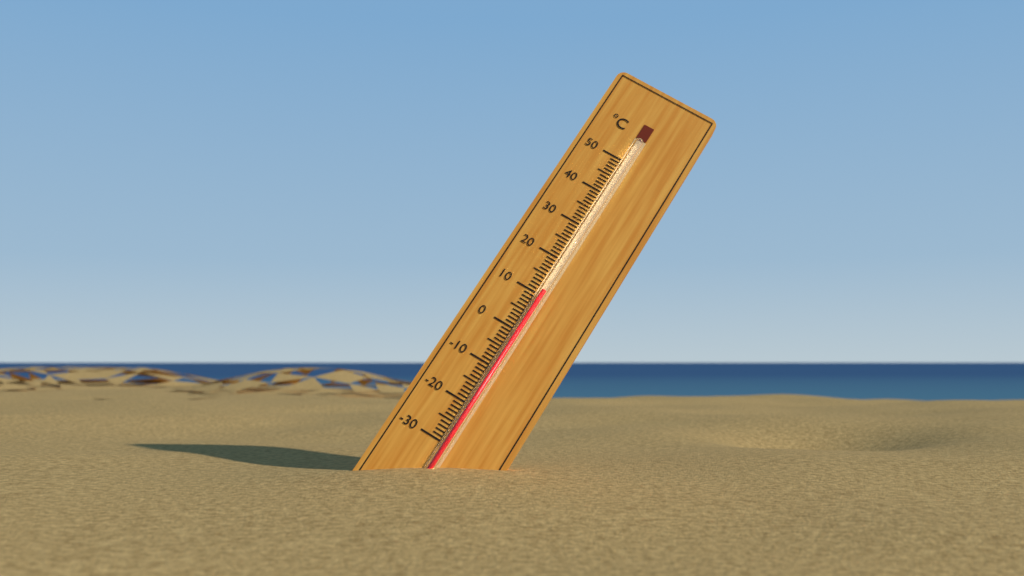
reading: 11 °C
